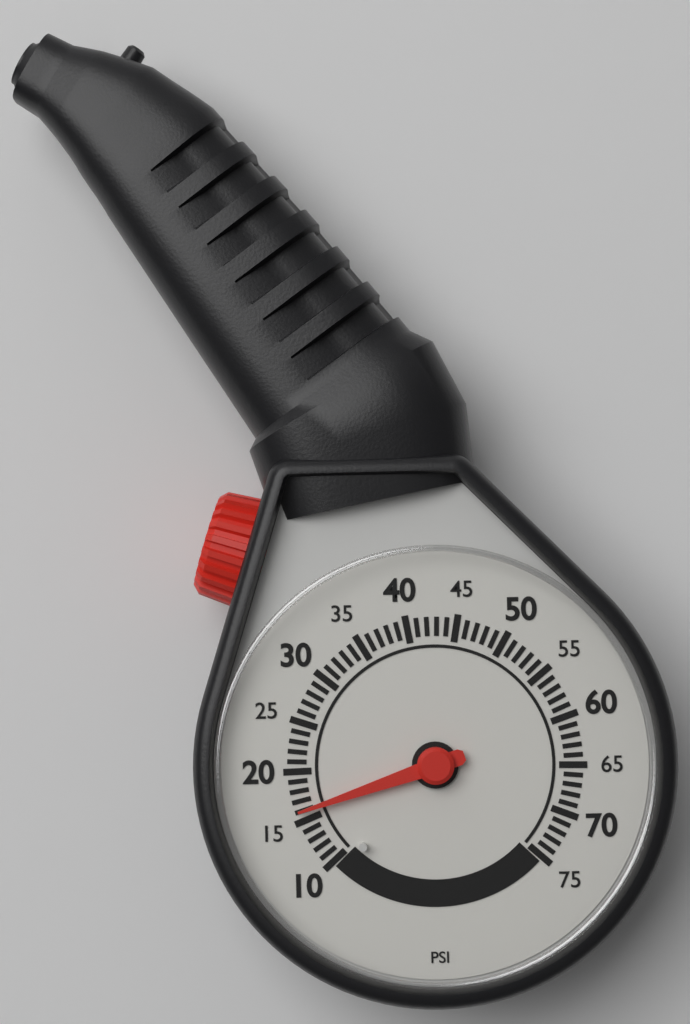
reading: 16 psi
